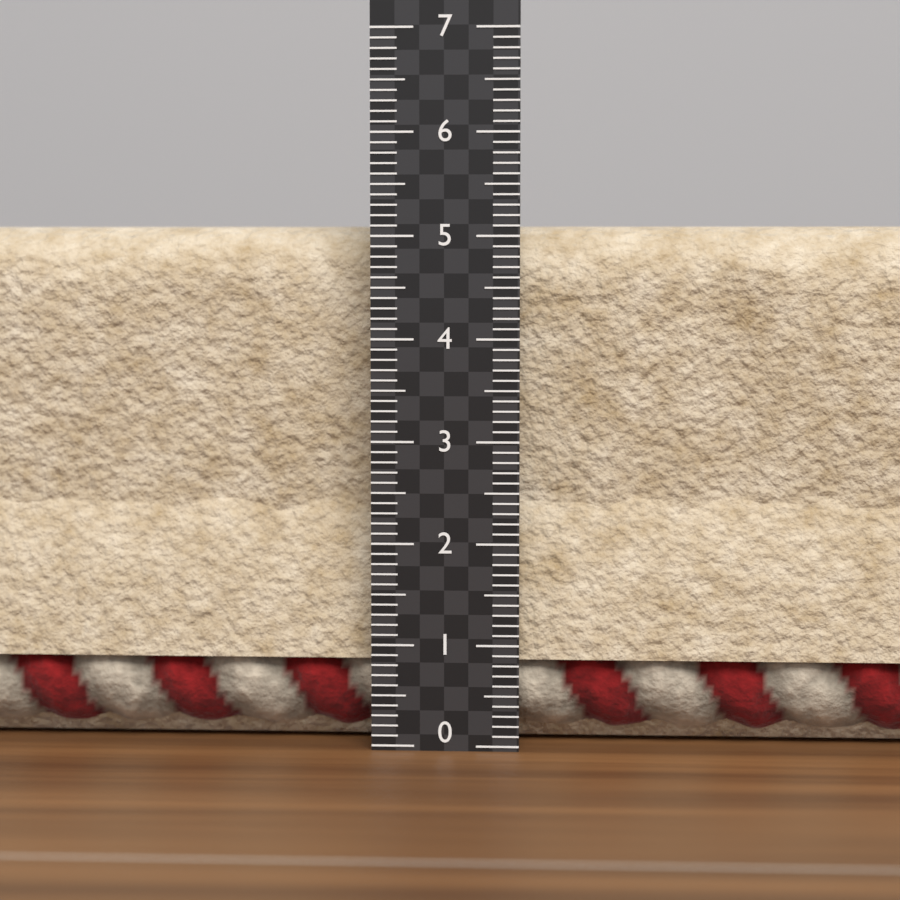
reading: 5.1 (no unit)
